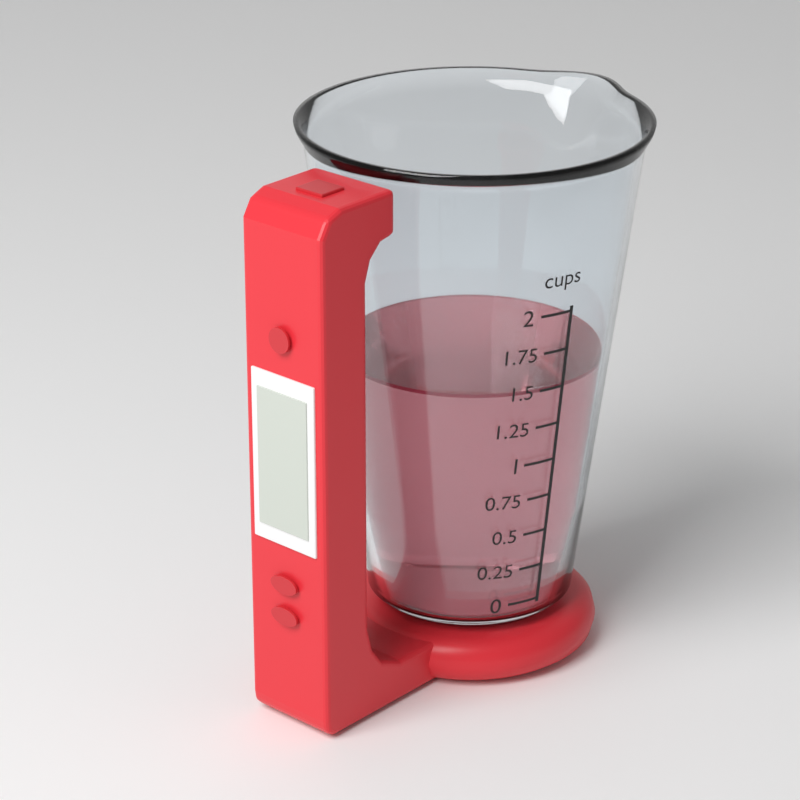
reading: 1.50 cups
